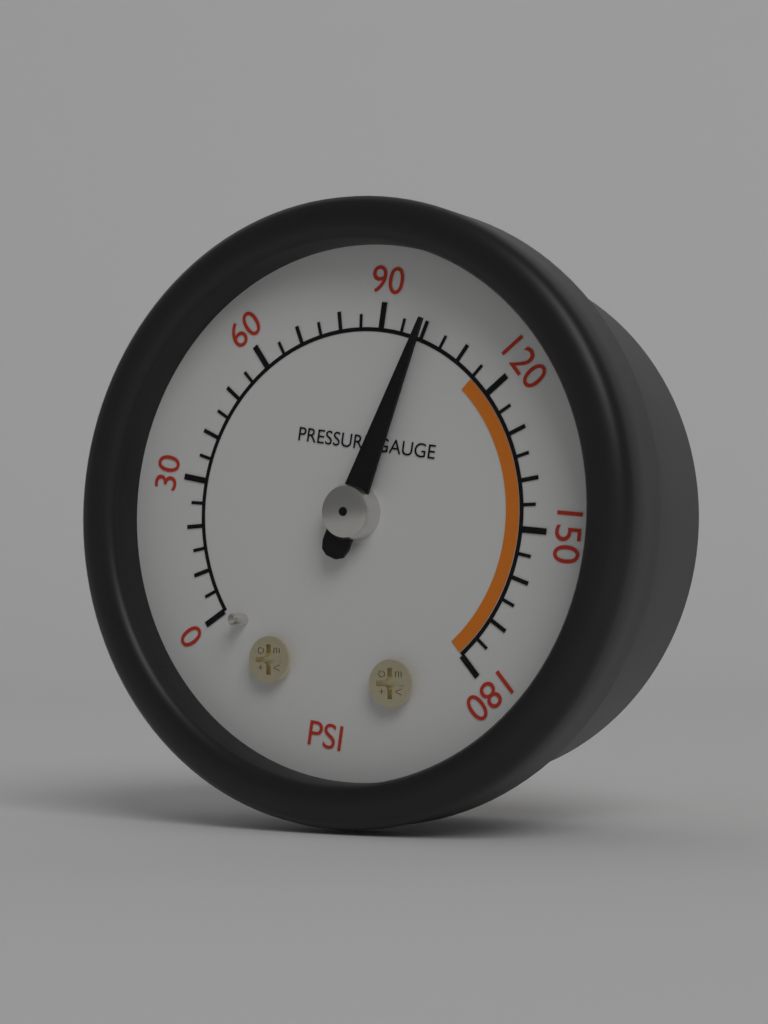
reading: 100 psi
